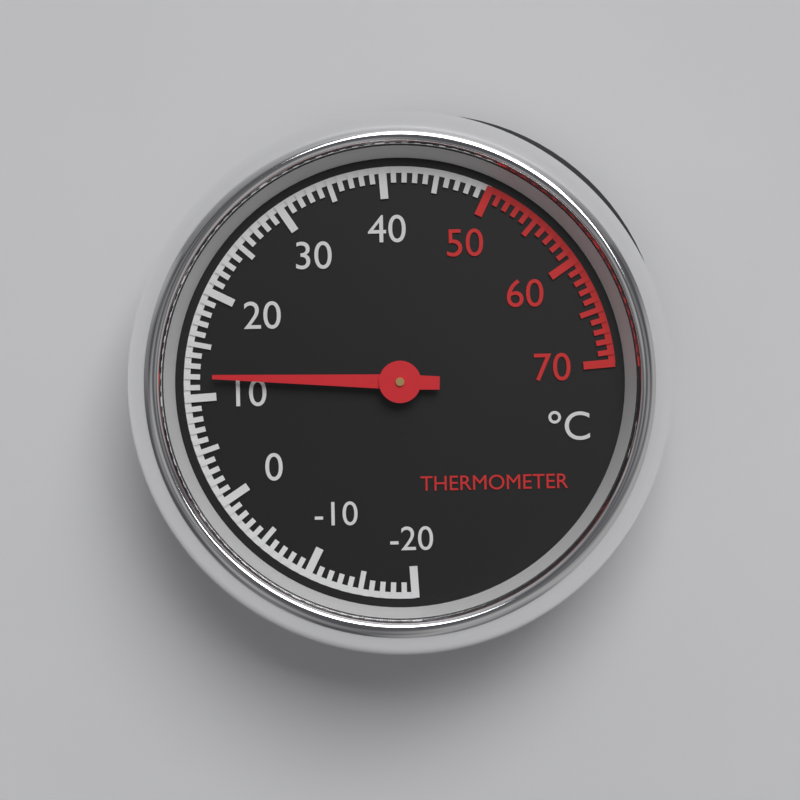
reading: 12 °C
